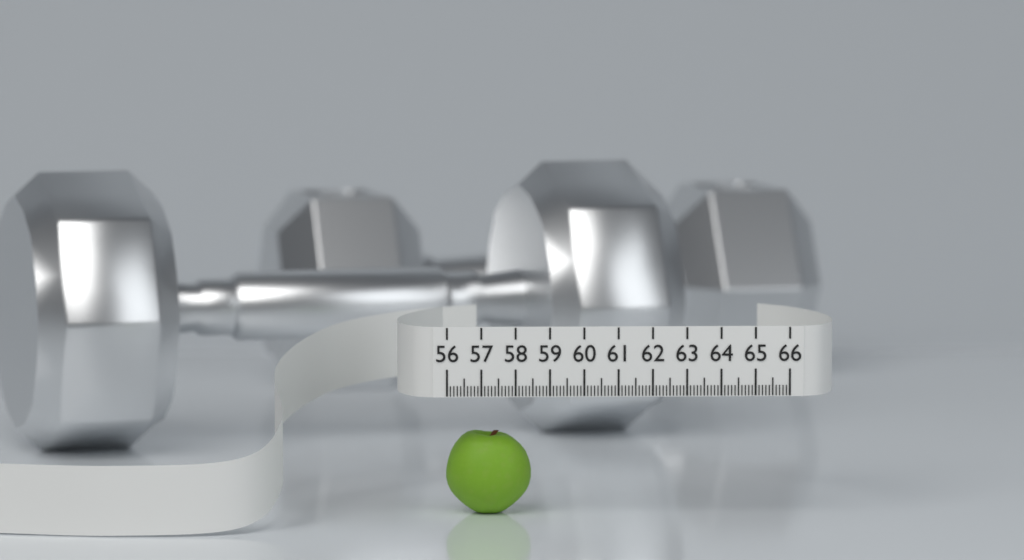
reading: 58.5 (no unit)
